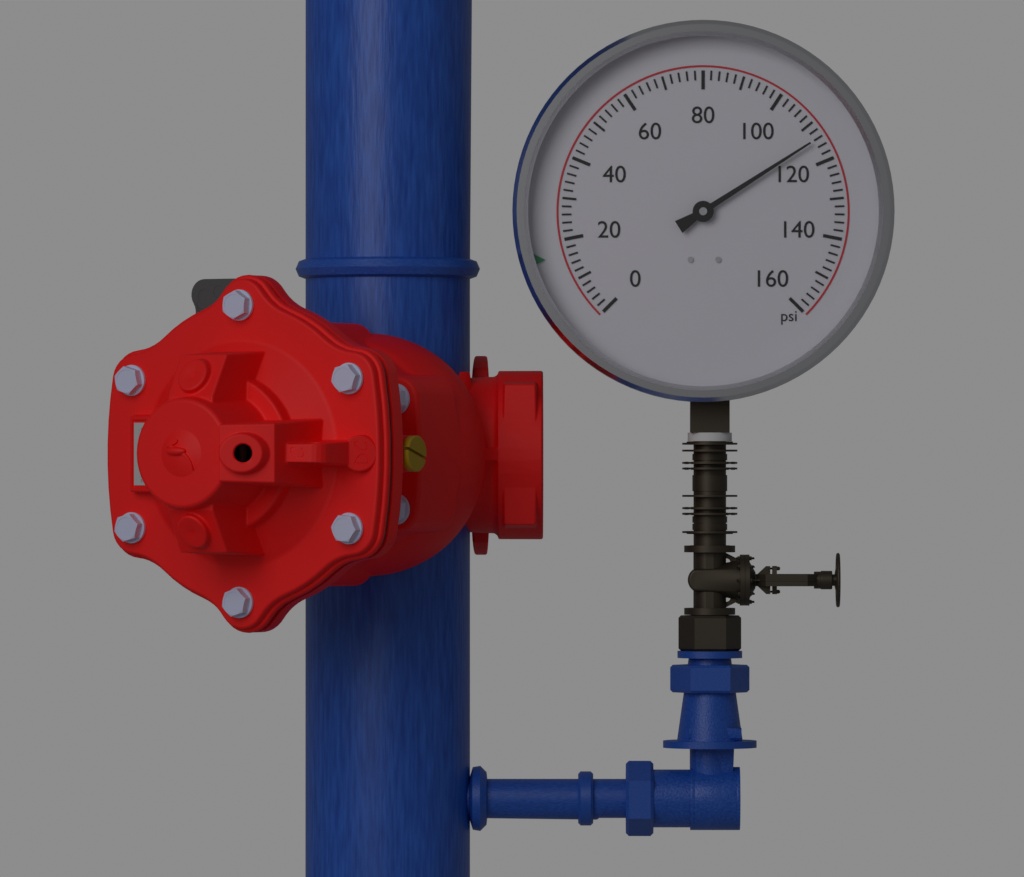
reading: 114 psi
